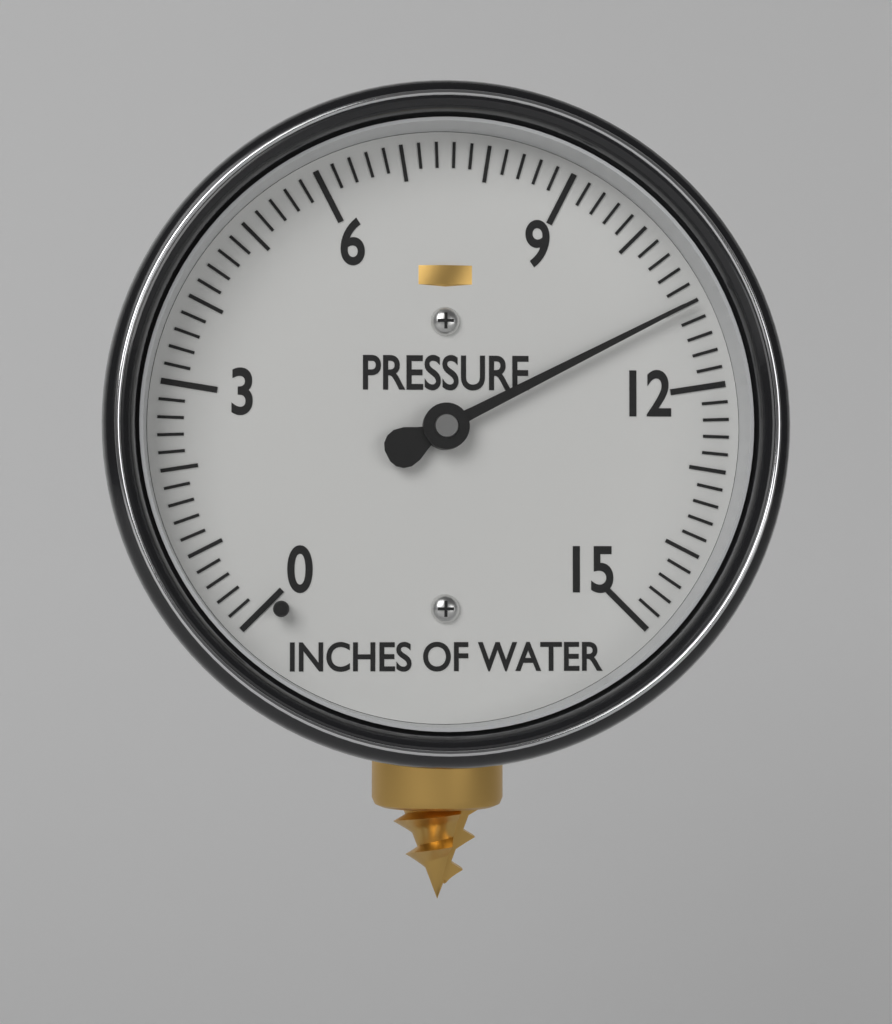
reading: 11.0 inches of water
